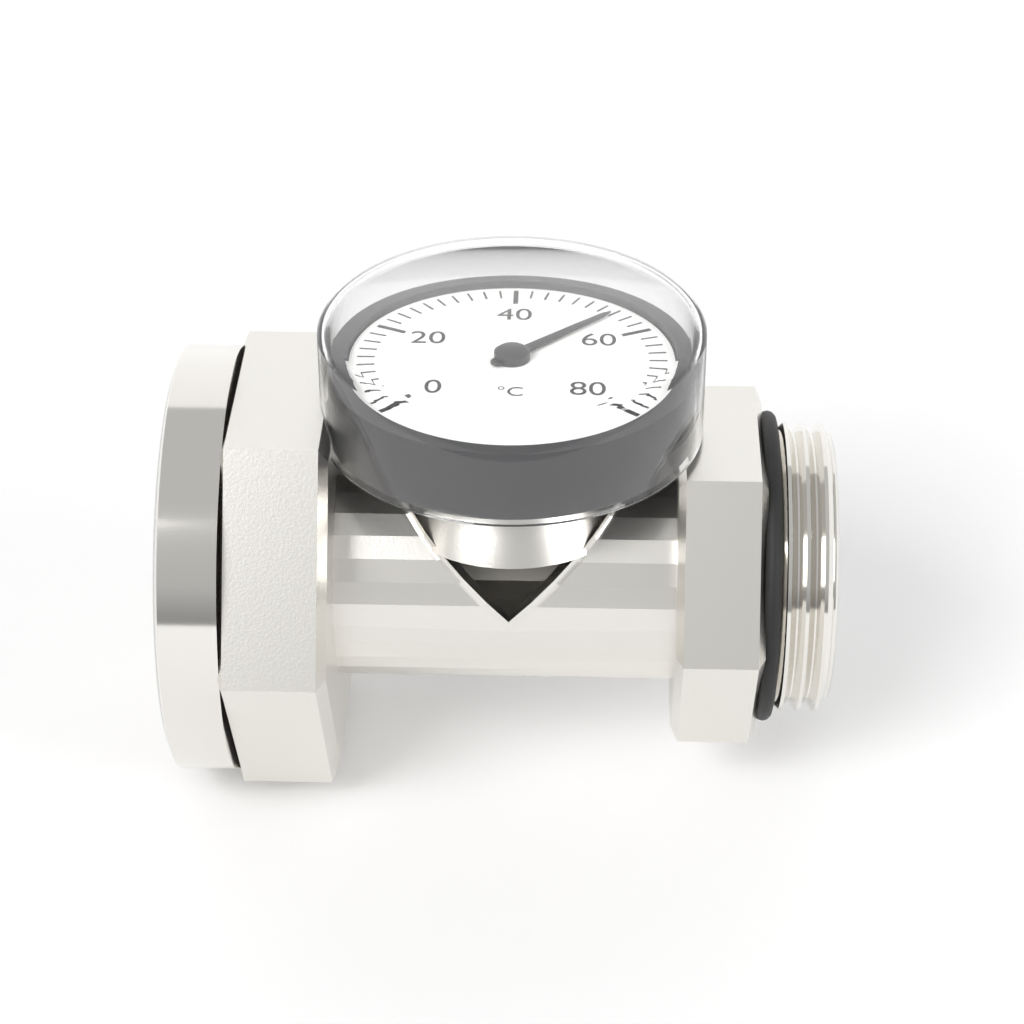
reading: 54 °C
